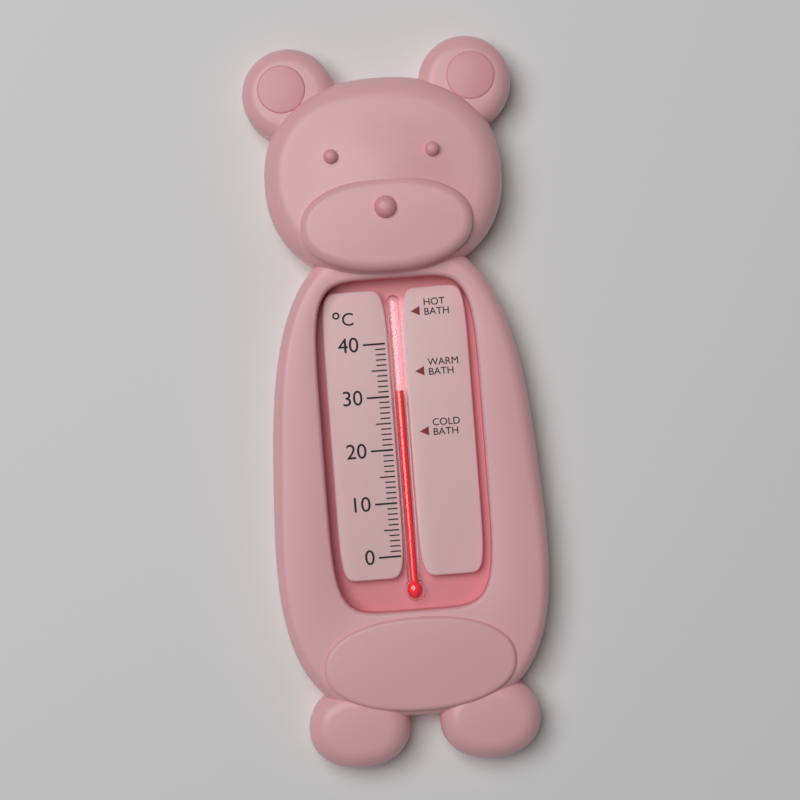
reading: 31 °C
